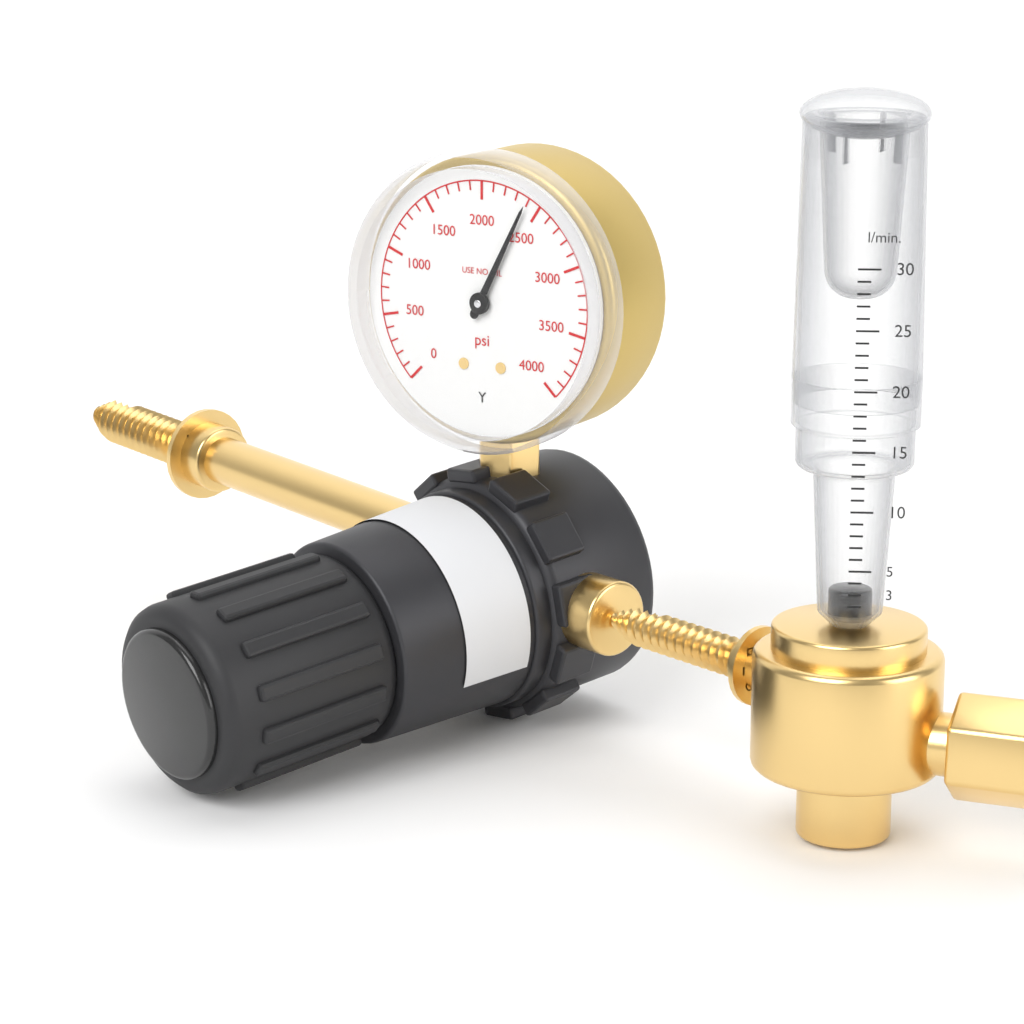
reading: 2400 psi
